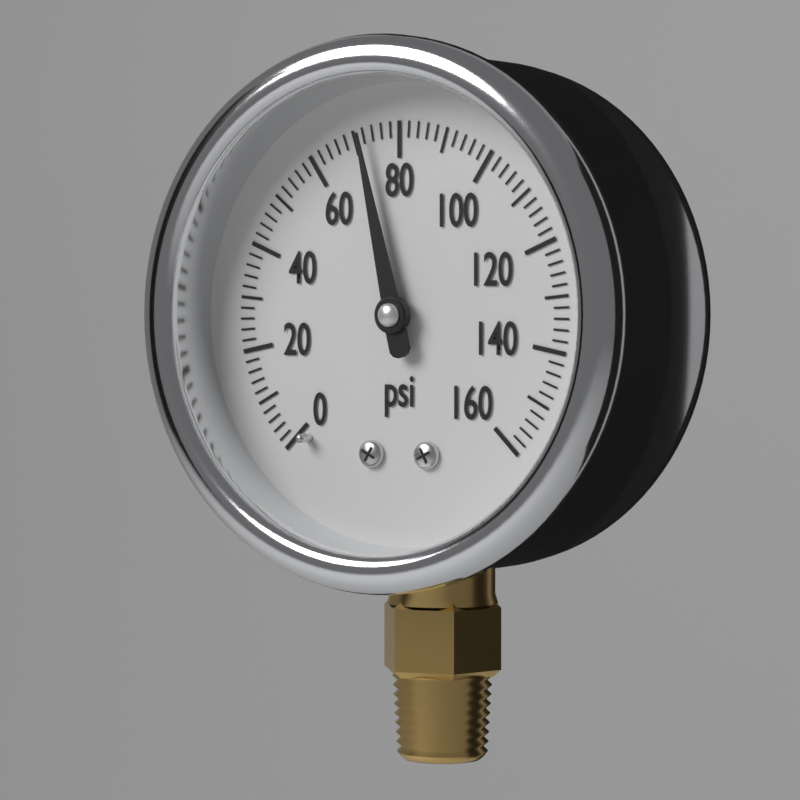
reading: 72 psi
